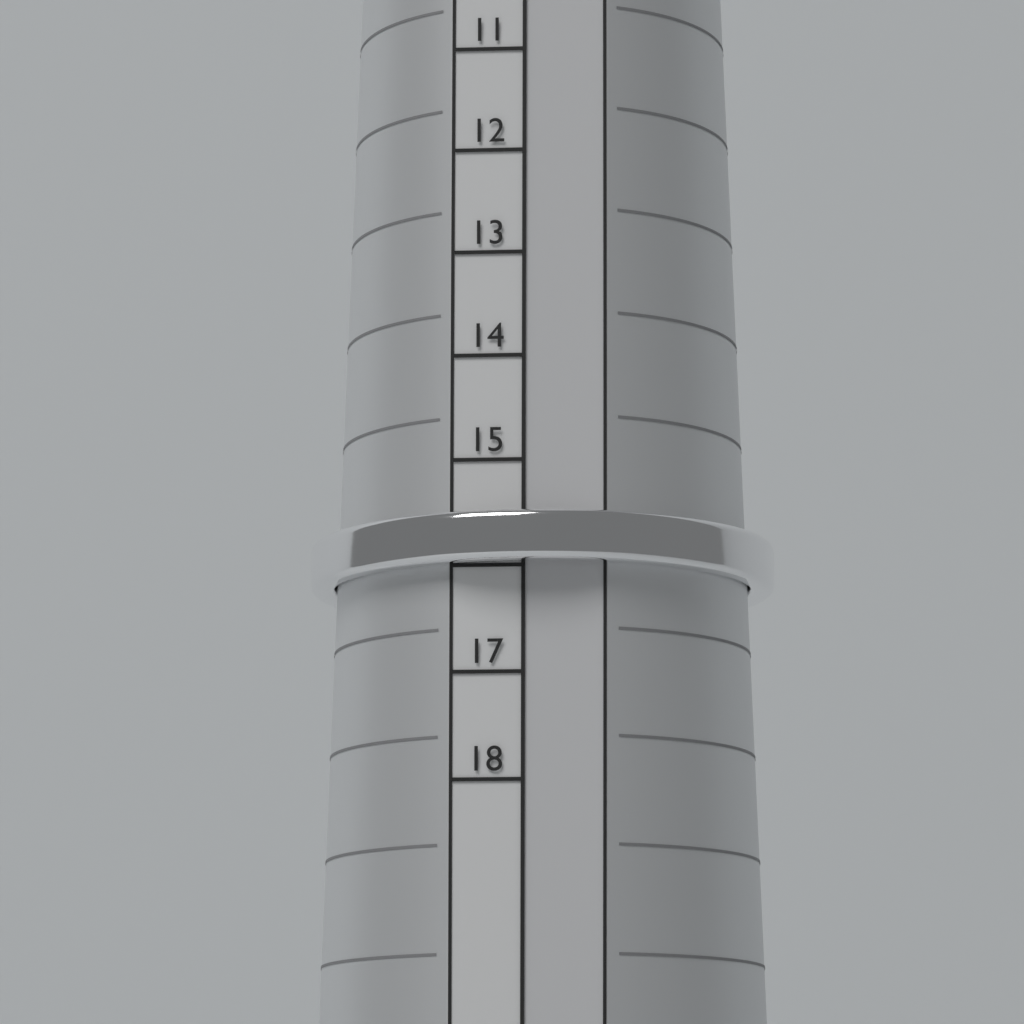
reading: 16 (no unit)
